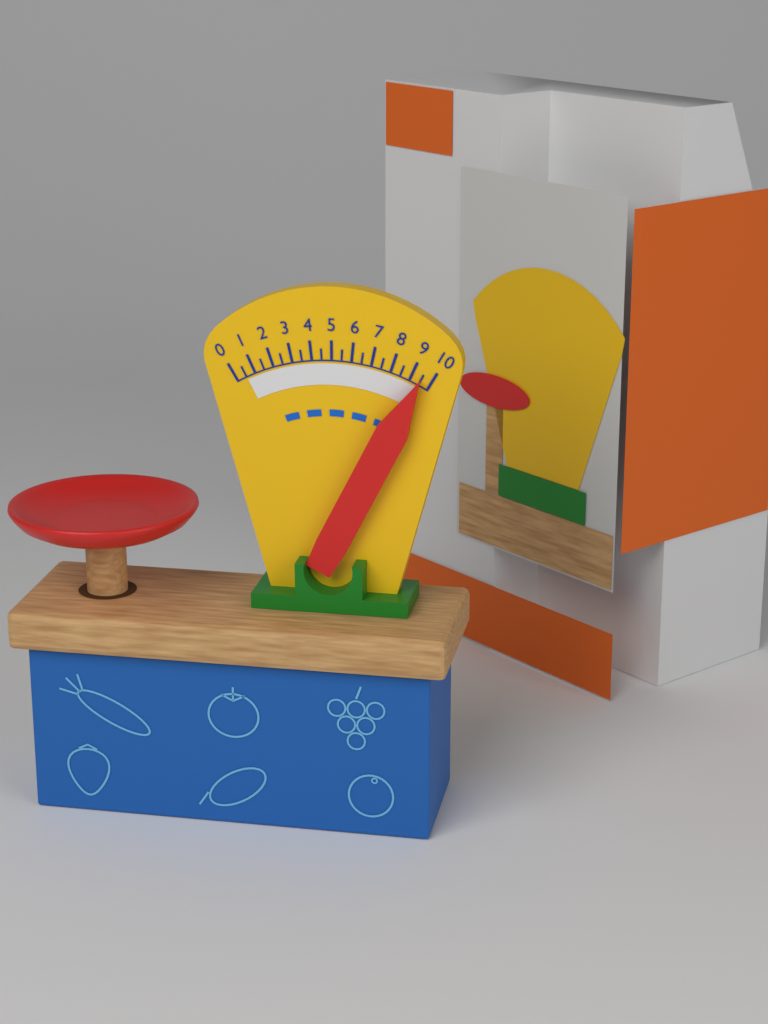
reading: 9.5 (no unit)
